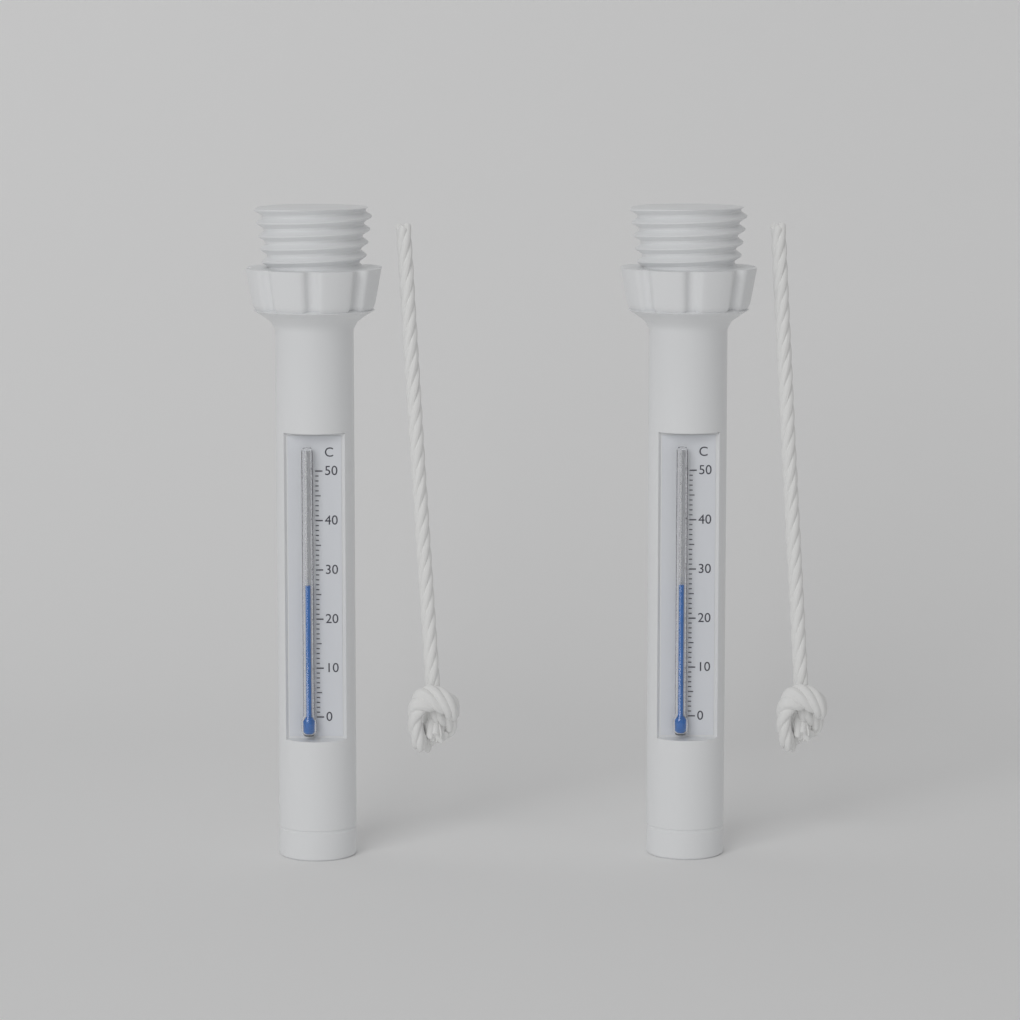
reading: 27 °C
